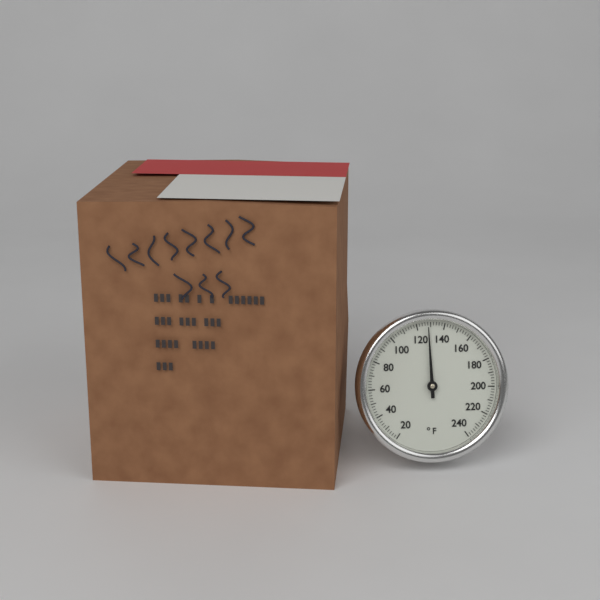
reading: 128 °F
